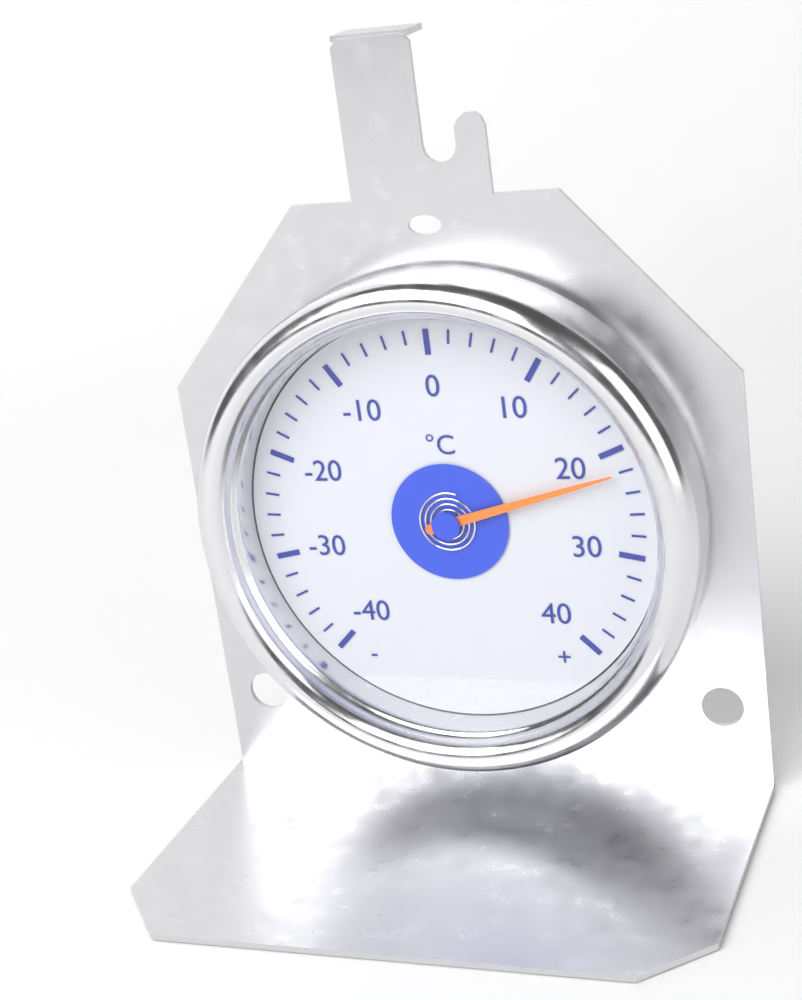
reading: 22 °C
